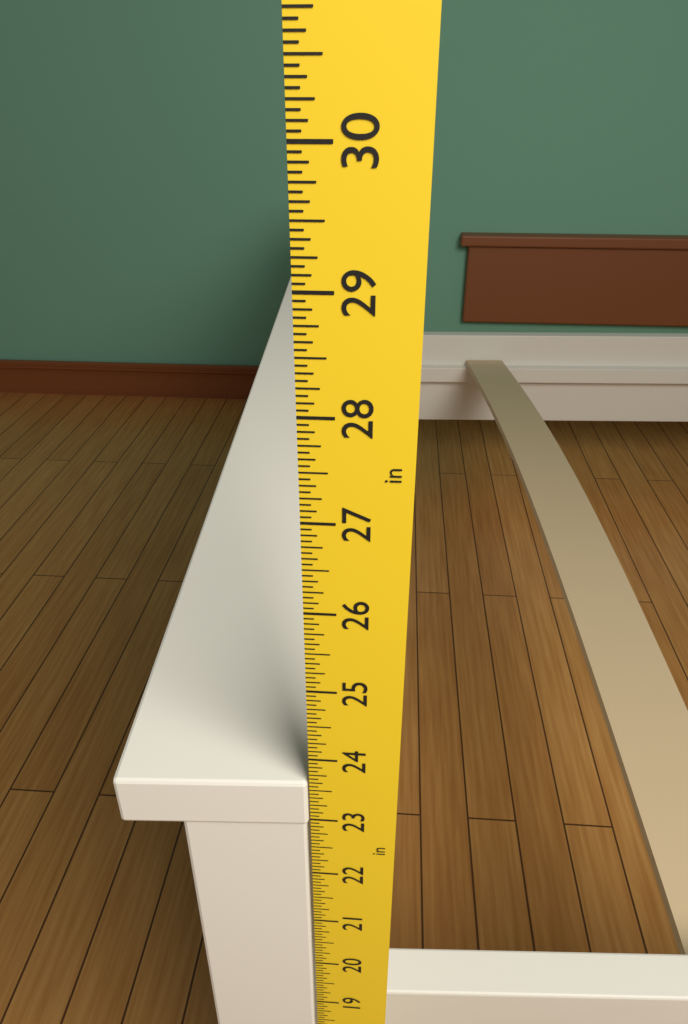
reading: 23.6250 in
